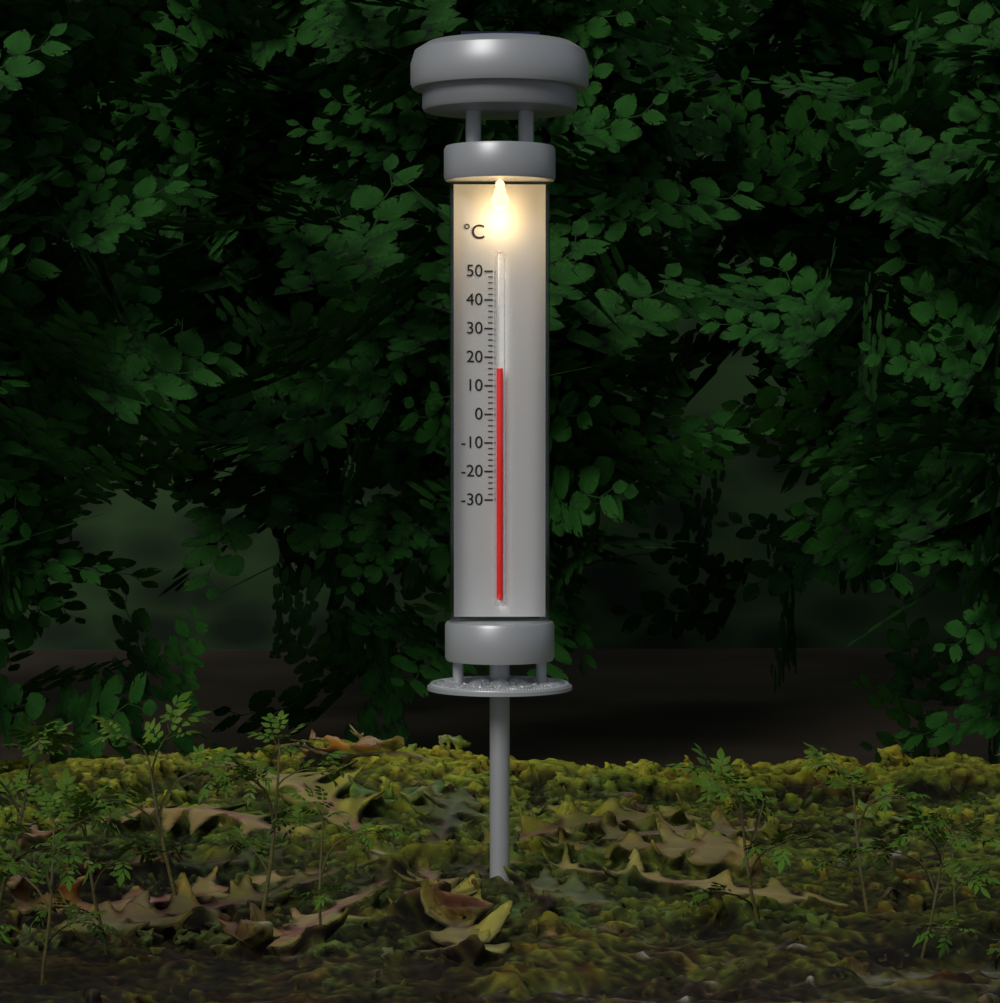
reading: 16 °C
